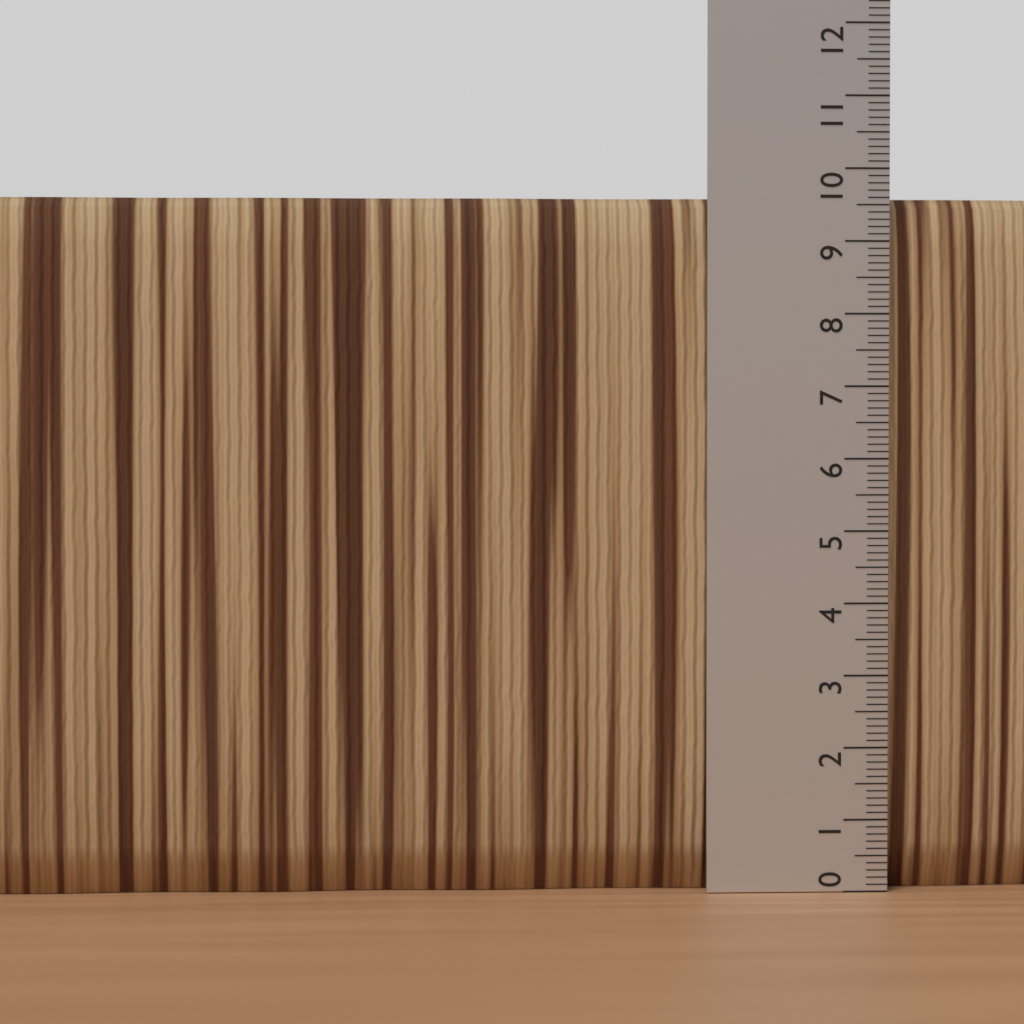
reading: 9.6 (no unit)
